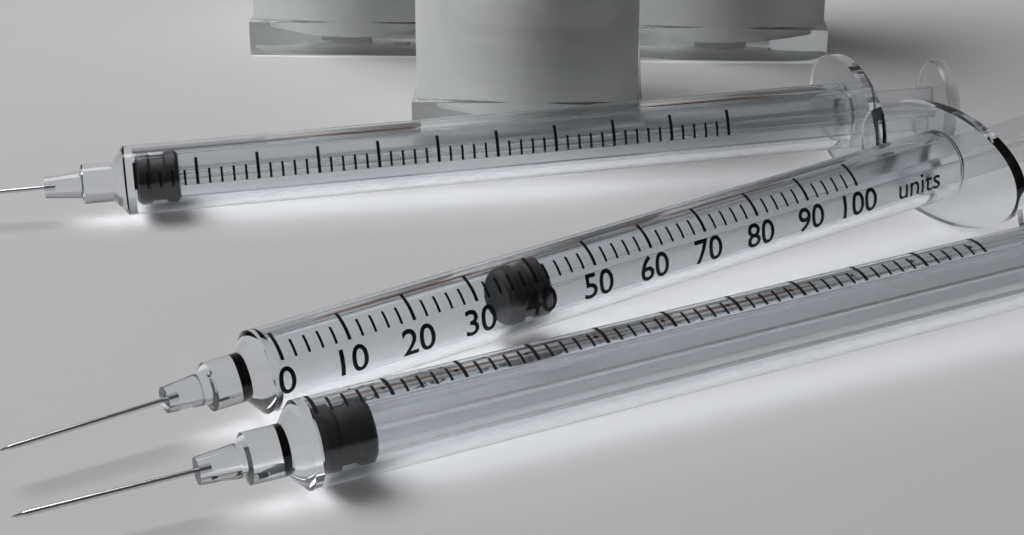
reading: 36 units
